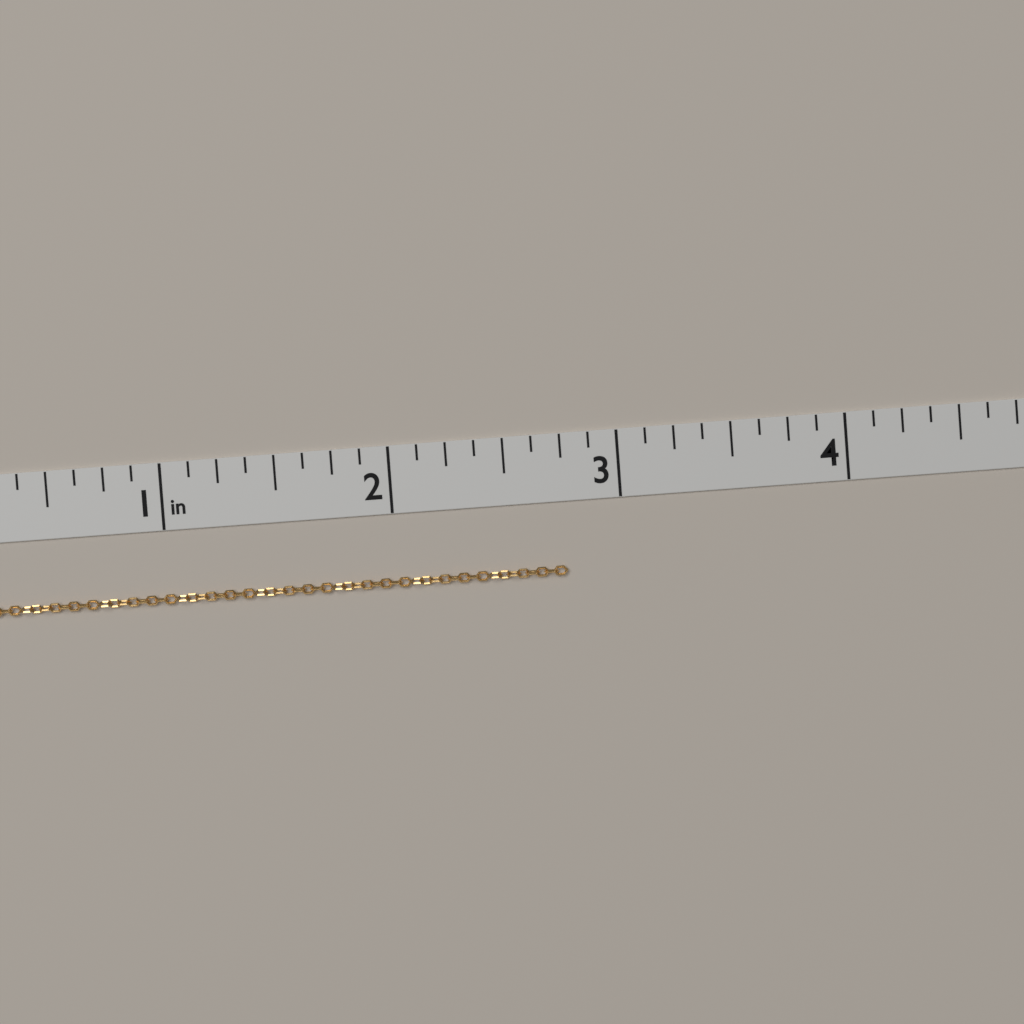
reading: 2.750 in
